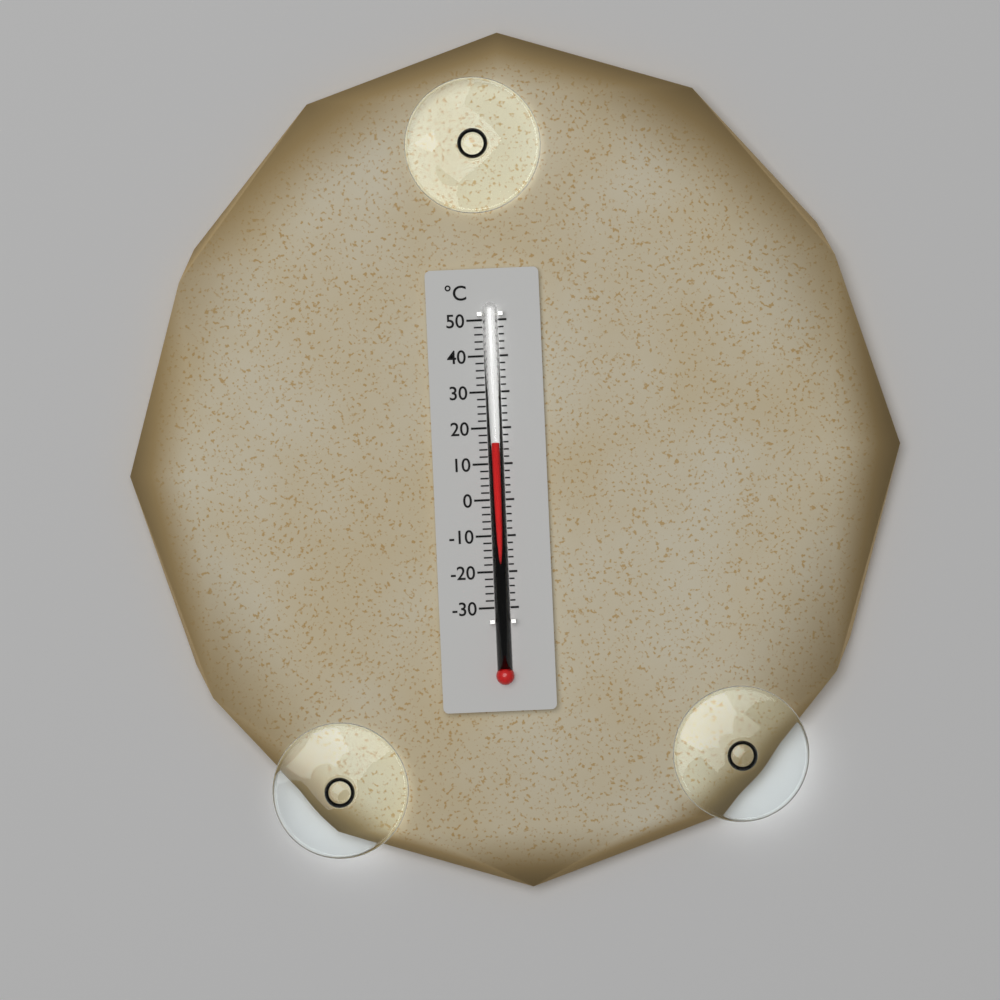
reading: 16 °C
